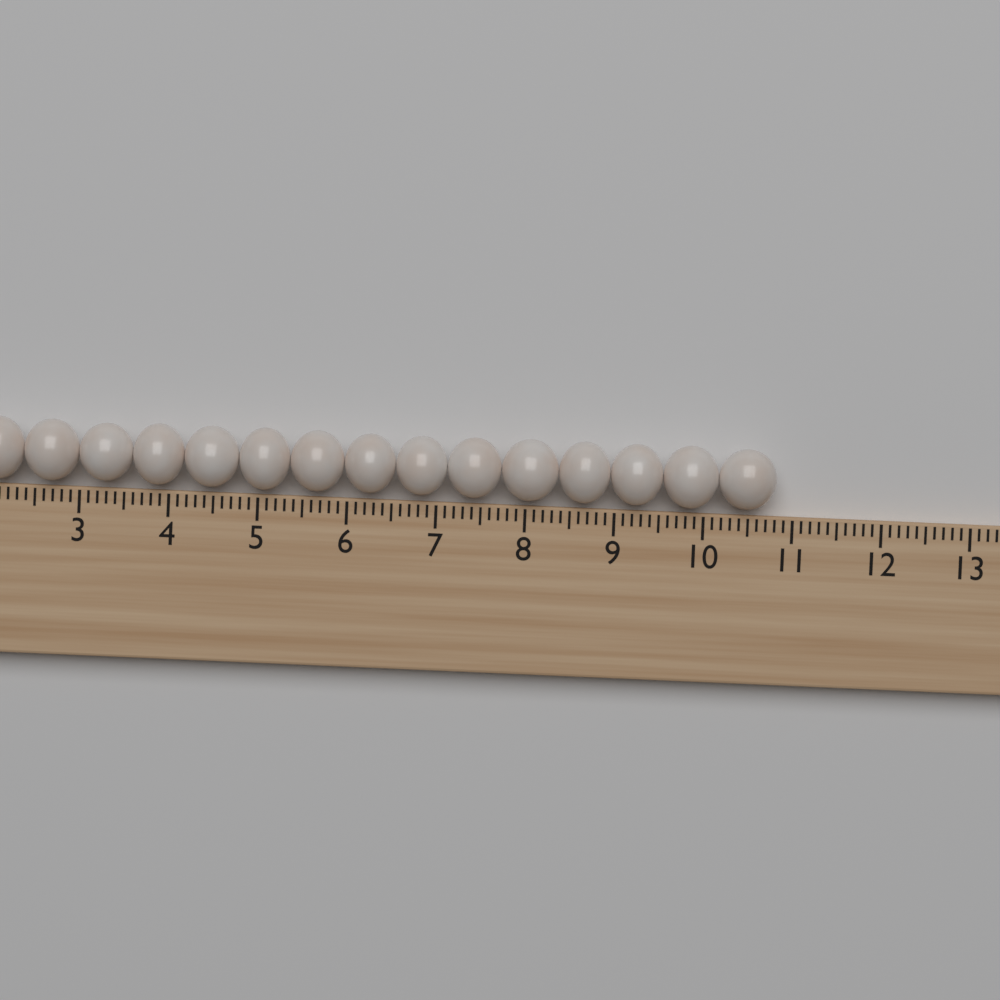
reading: 10.8 (no unit)
